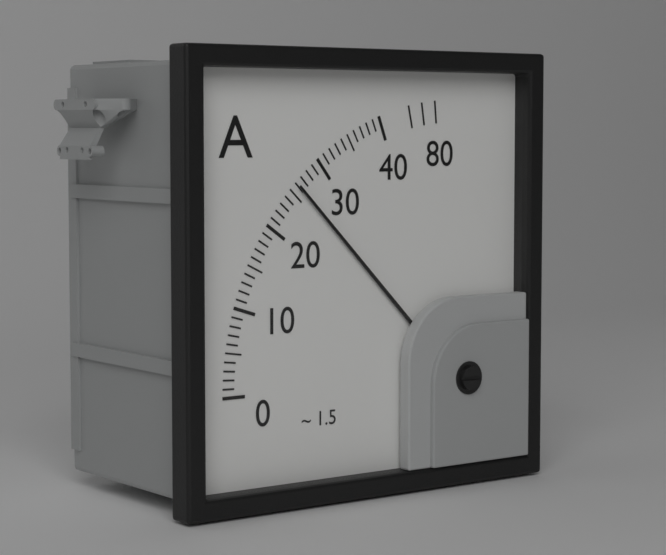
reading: 26 A
